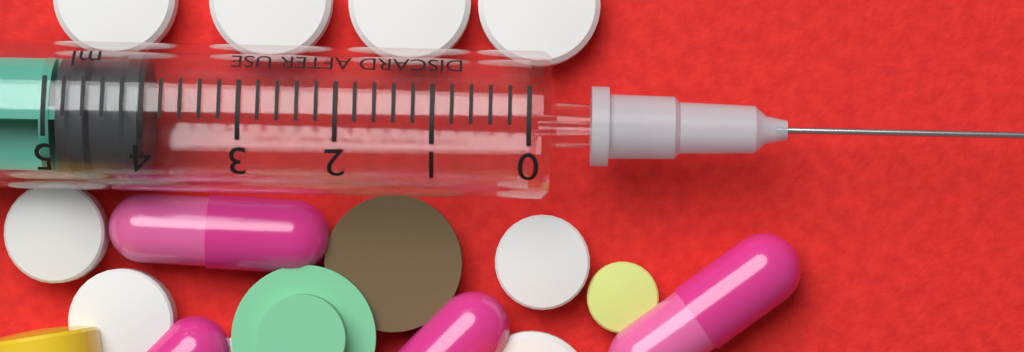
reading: 4.0 ml
